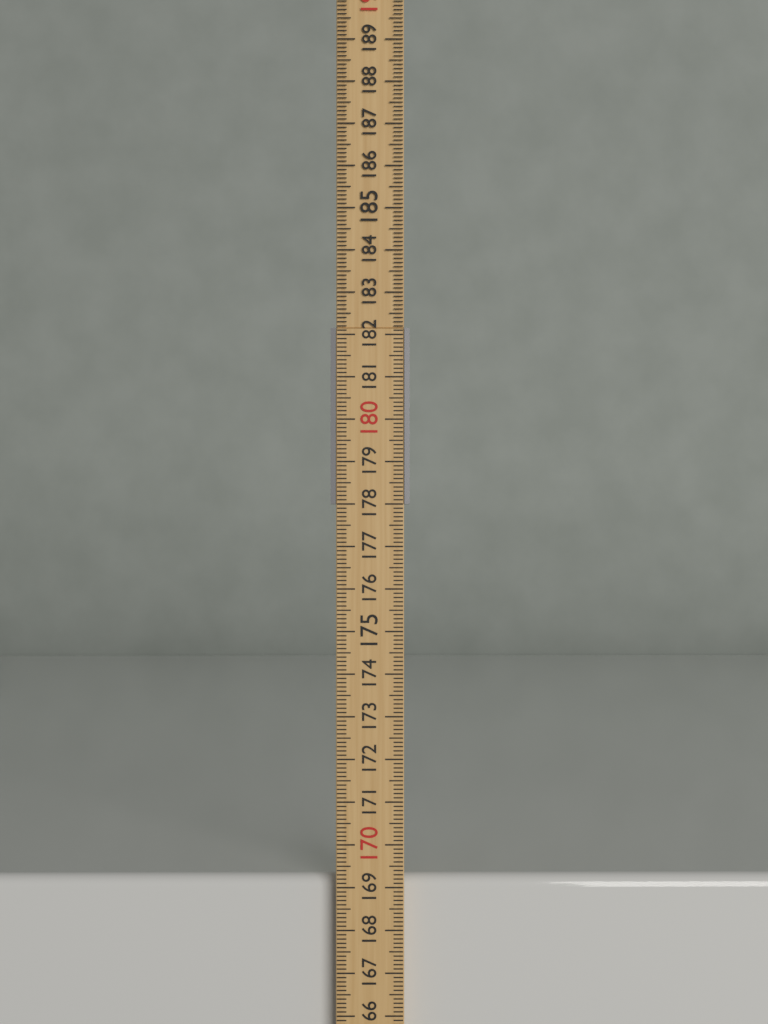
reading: 169.2 cm
